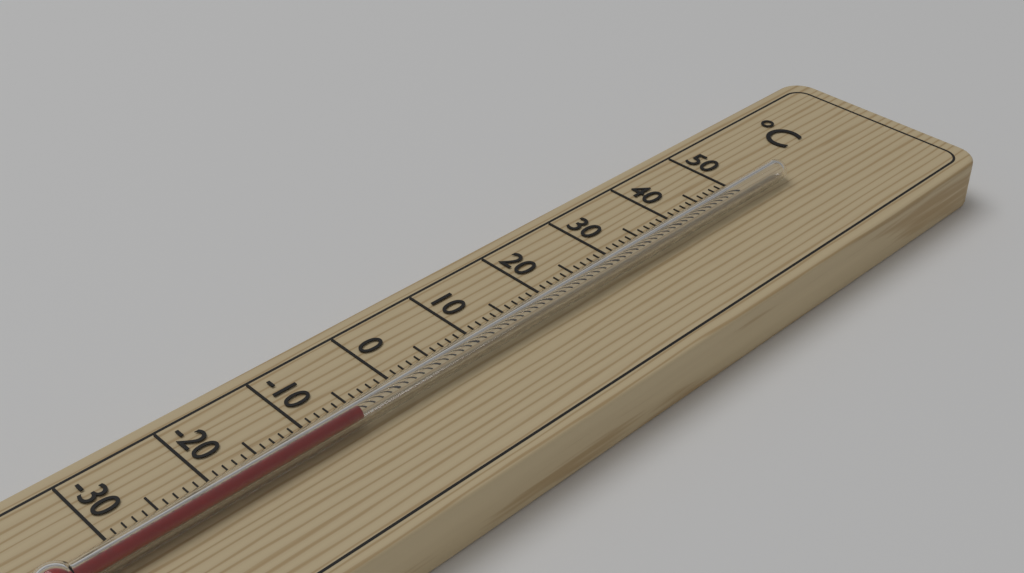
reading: -6 °C
